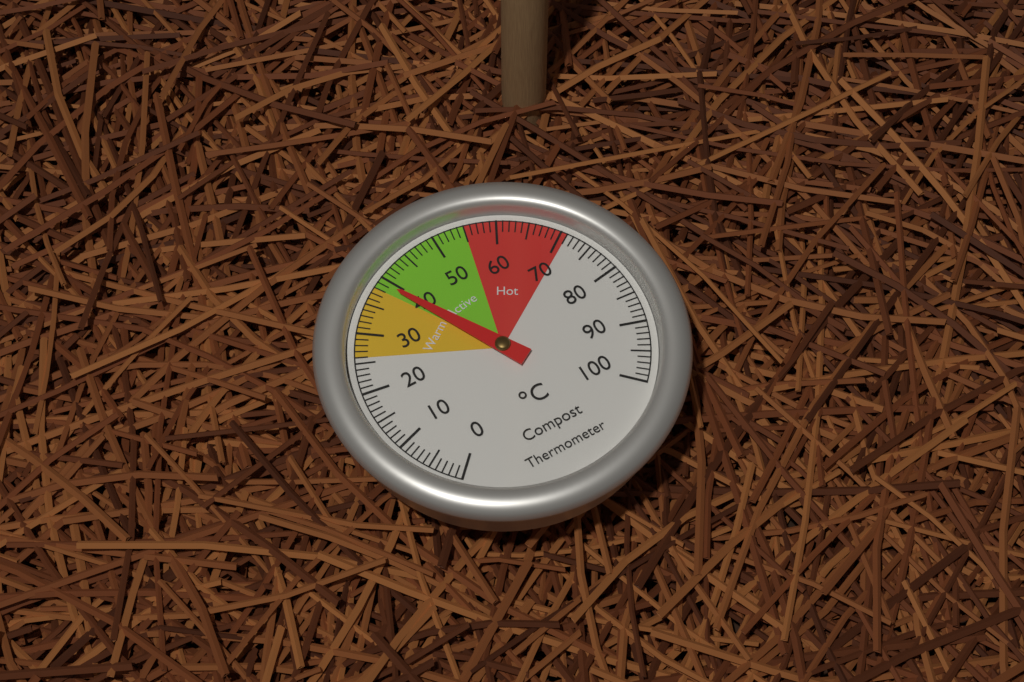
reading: 39 °C
